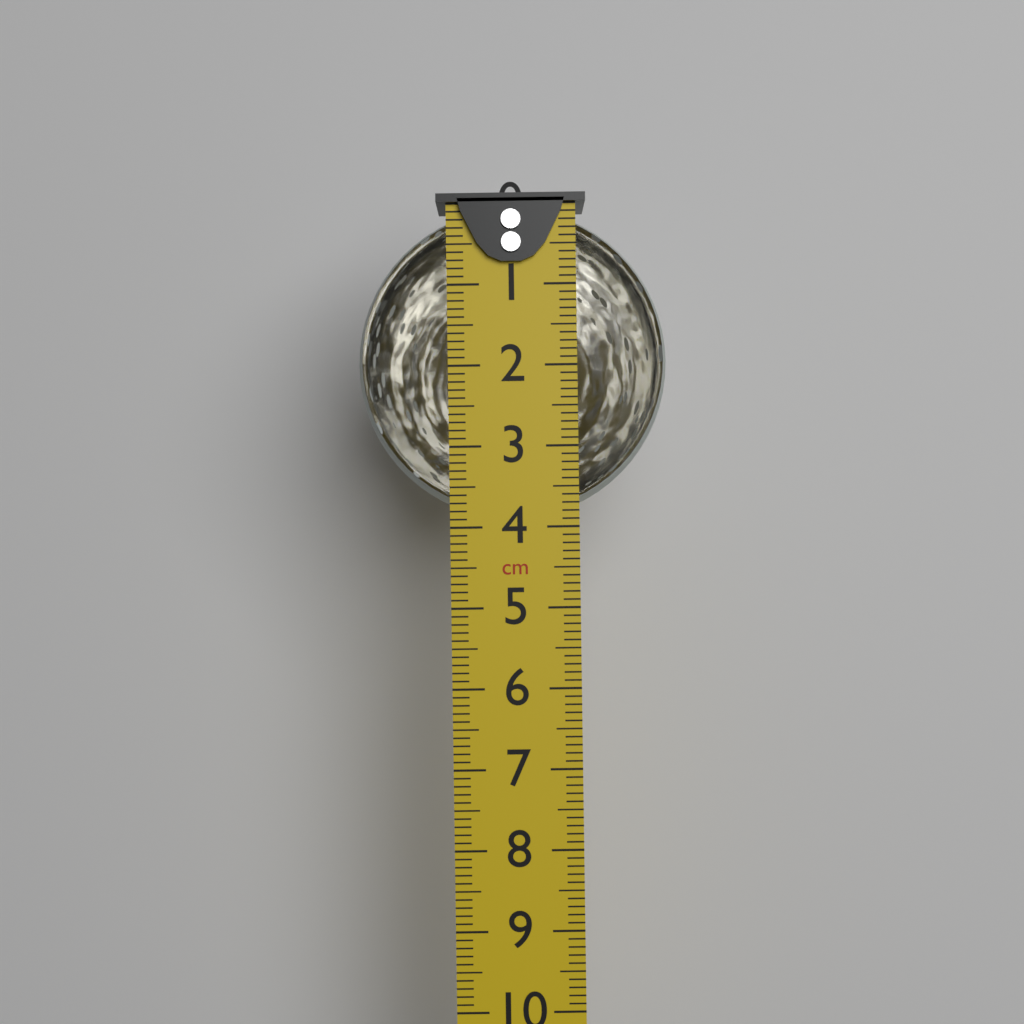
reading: 3.9 cm
